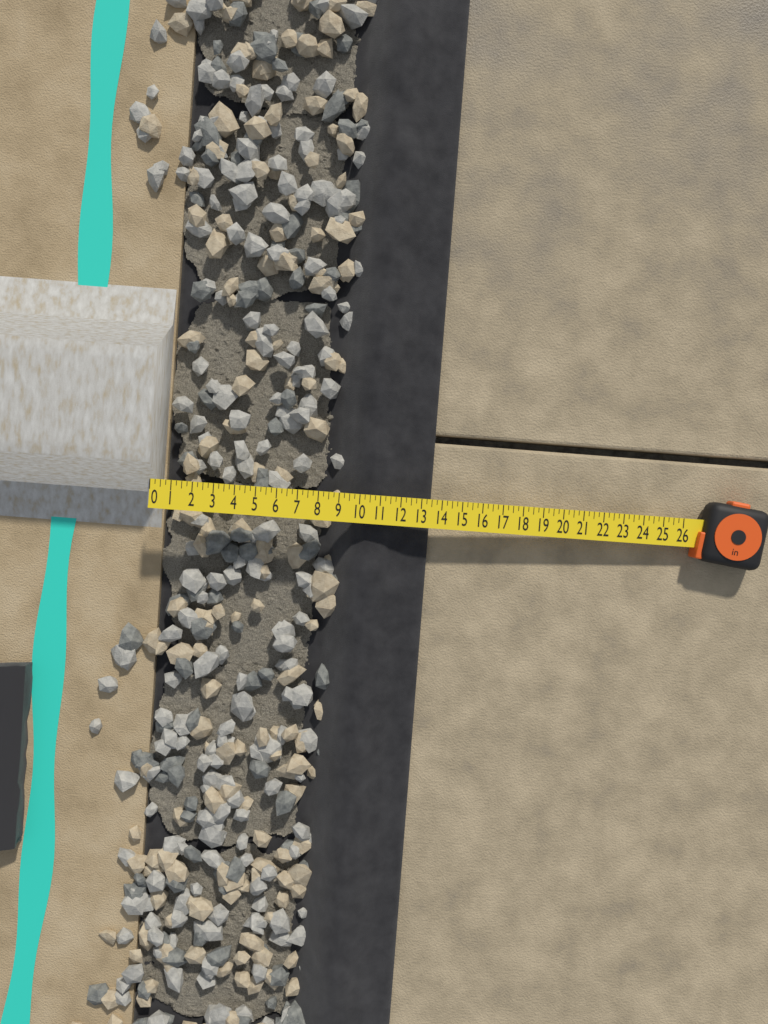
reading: 13.50 in
